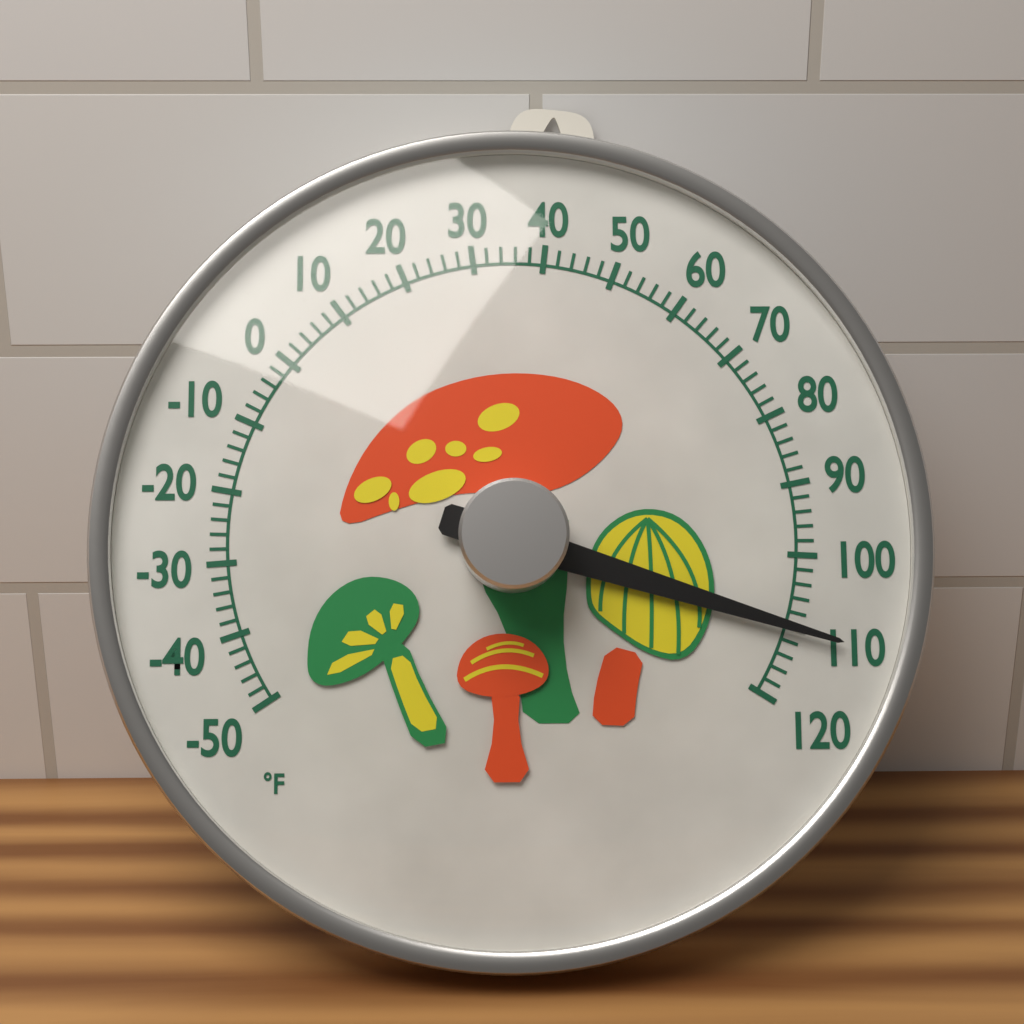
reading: 110 °F
